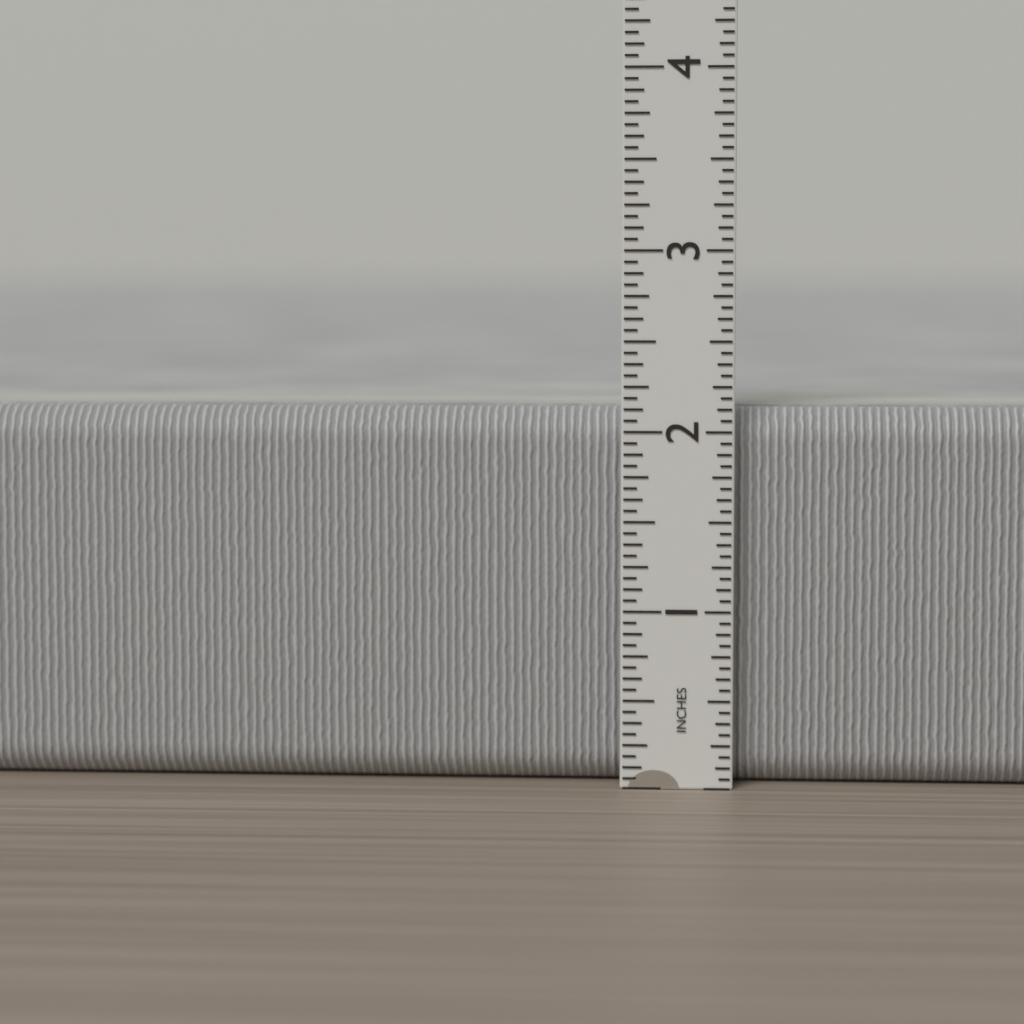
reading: 2.1250 in
